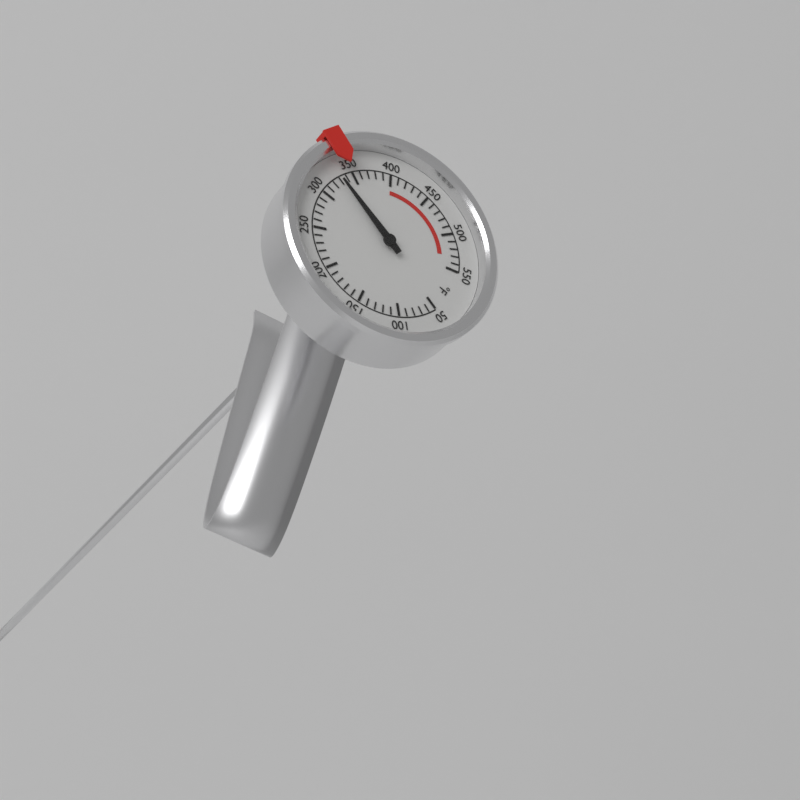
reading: 330 °F
